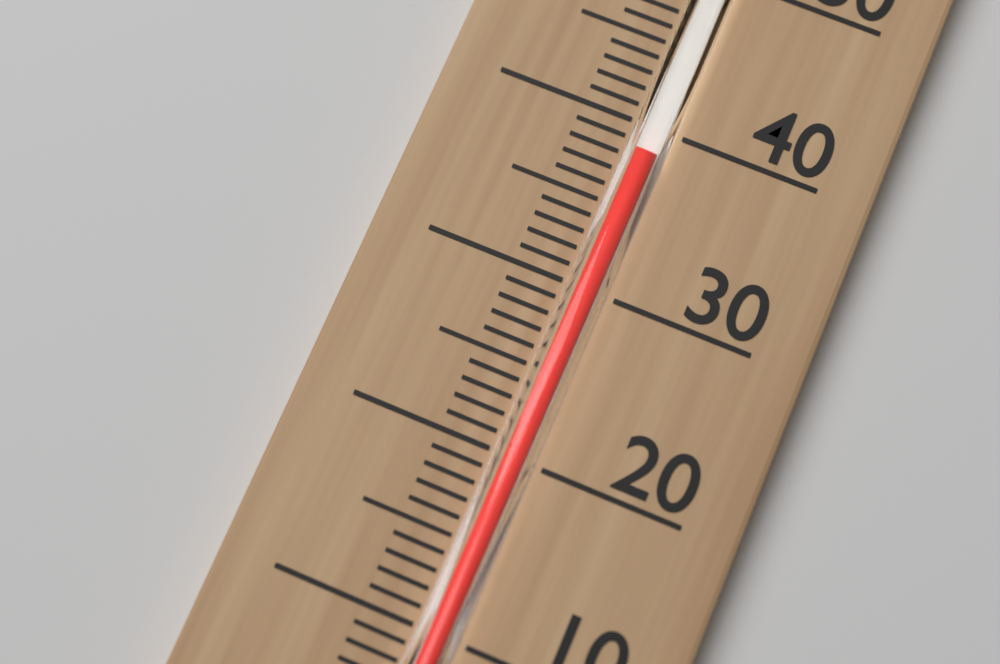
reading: 38 °C
